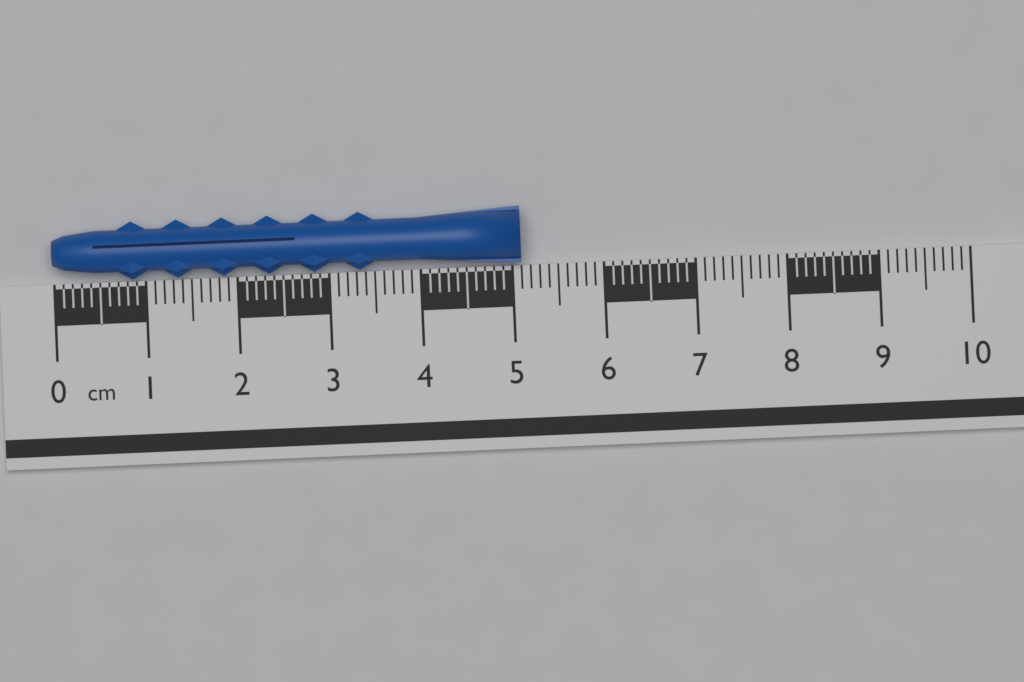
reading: 5.1 cm
